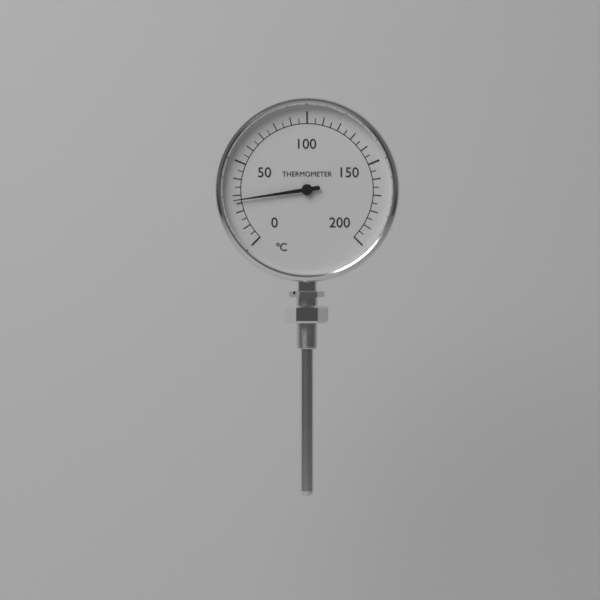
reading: 27 °C
